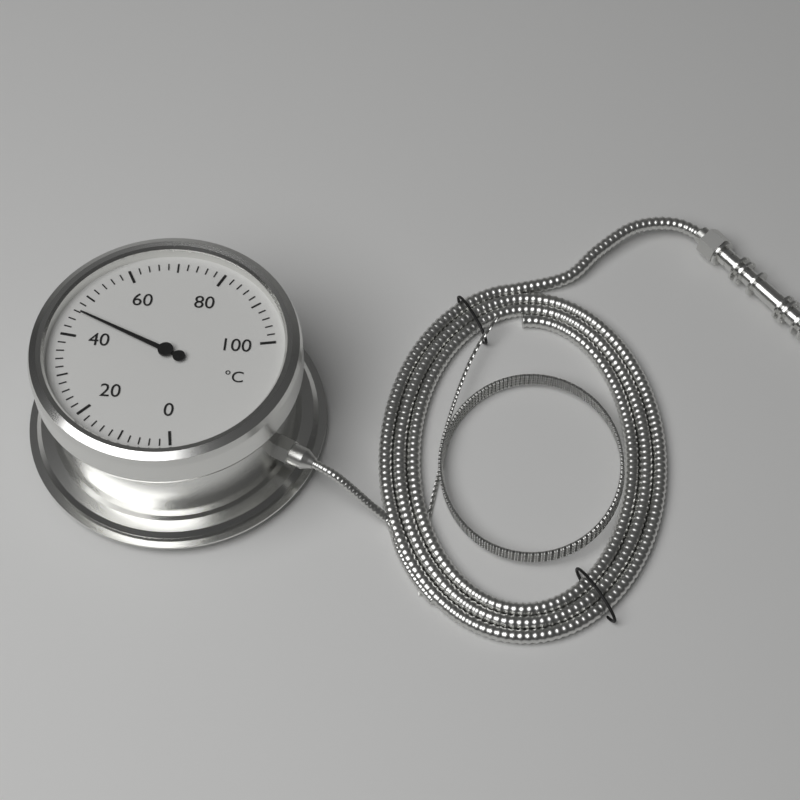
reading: 46 °C
